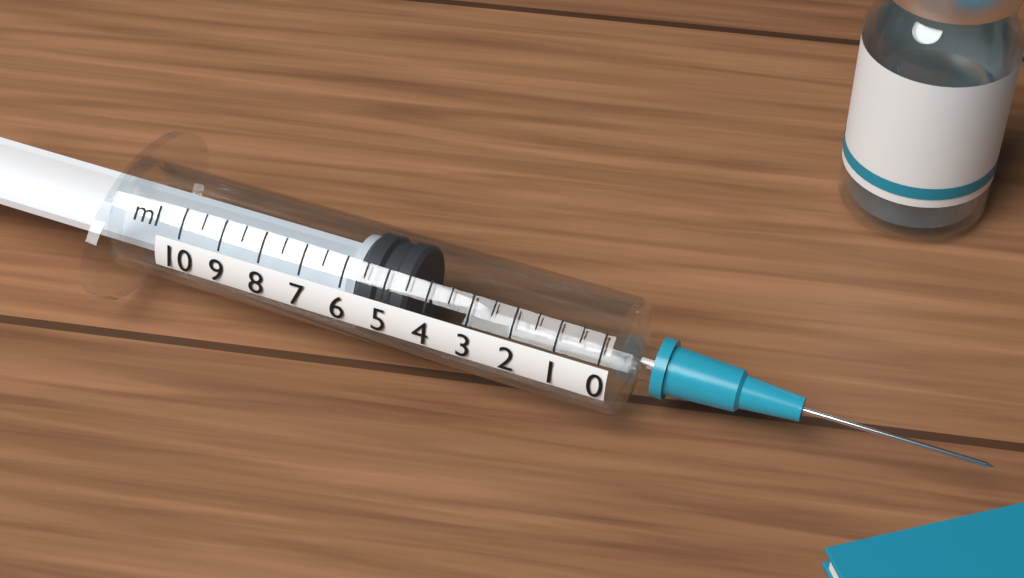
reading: 4.5 ml
